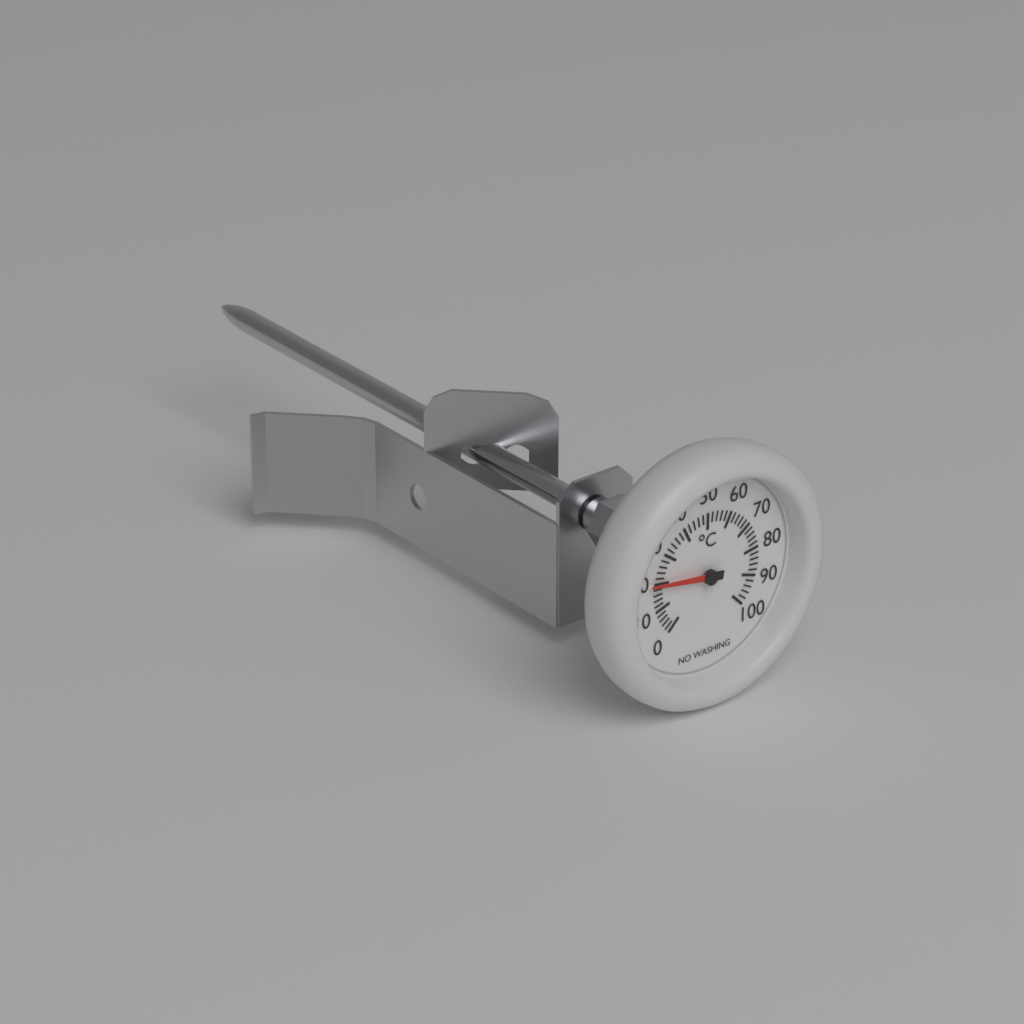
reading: 20 °C
